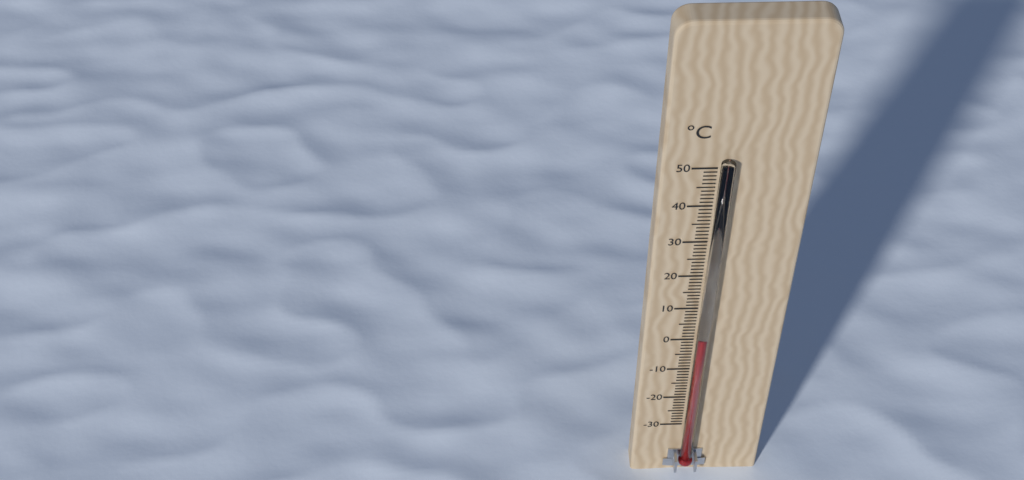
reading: 2 °C
